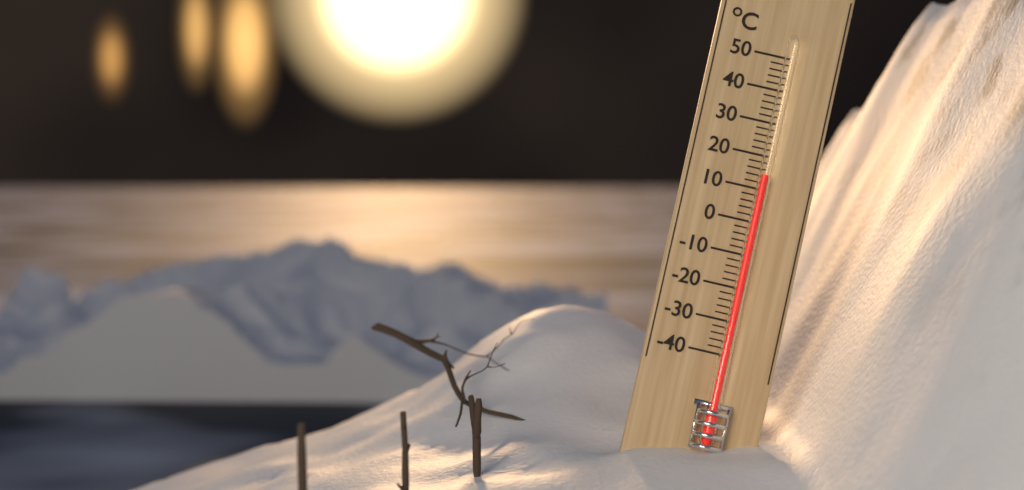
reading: 14 °C
